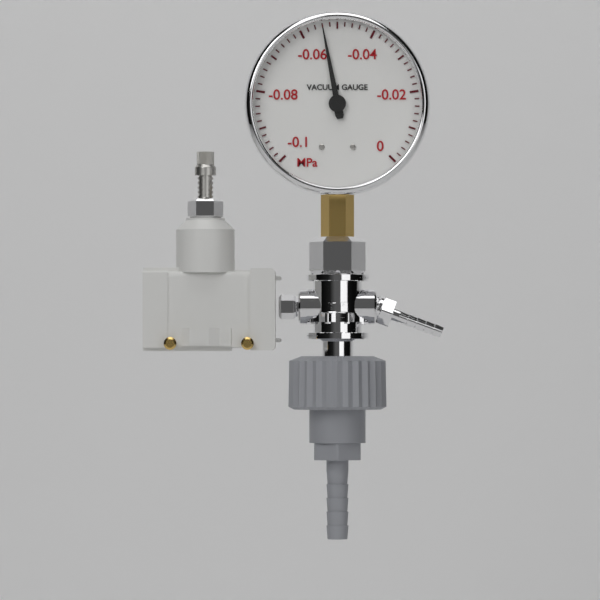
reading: -0.054 MPa
